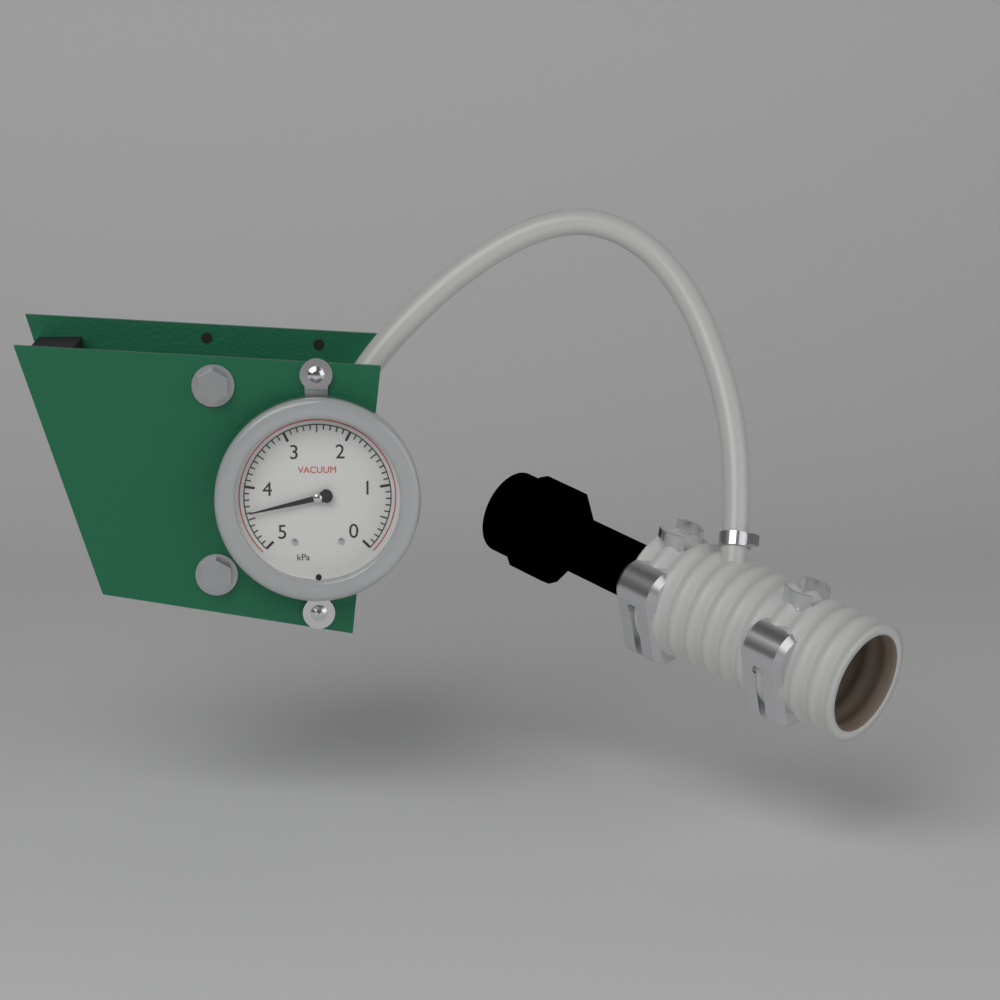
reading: 4.4 kPa
